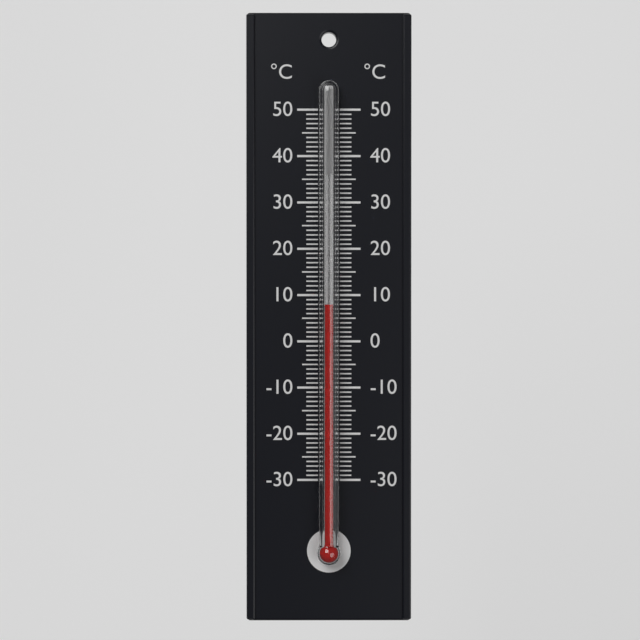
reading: 8 °C
